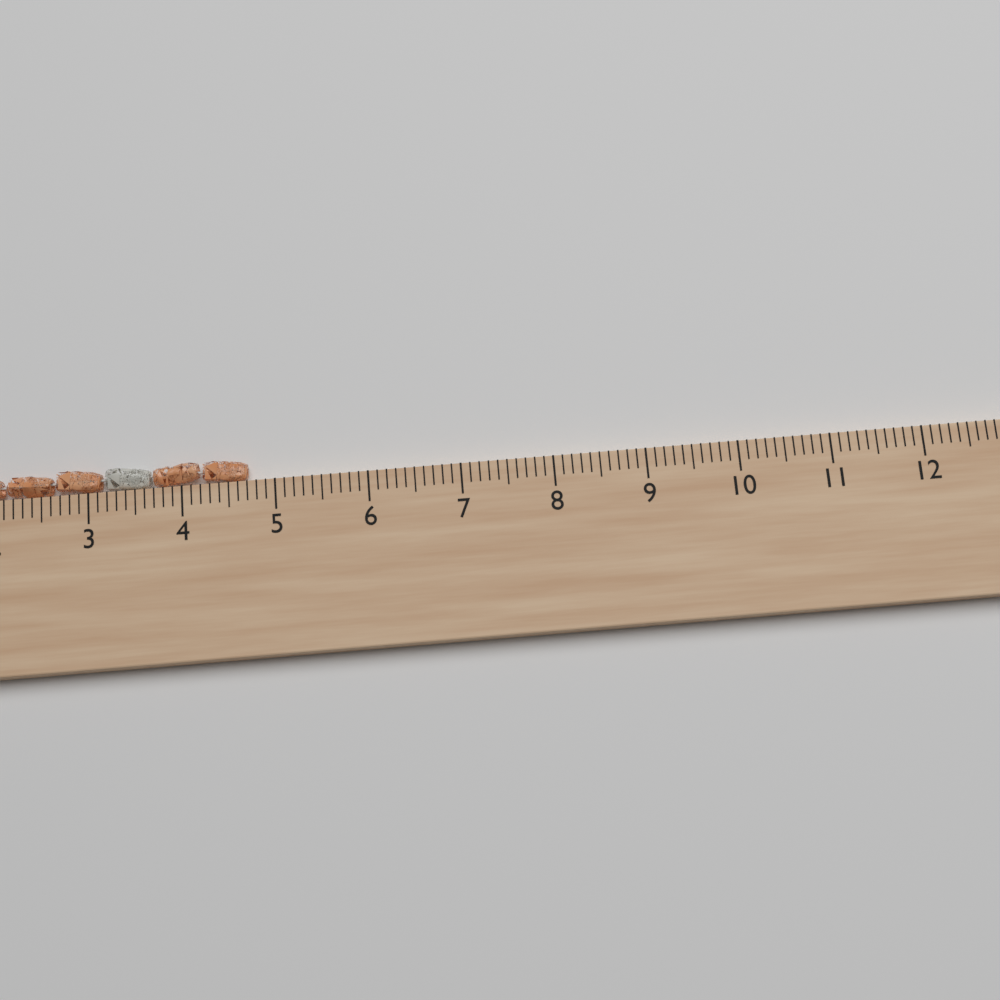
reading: 4.7 cm
